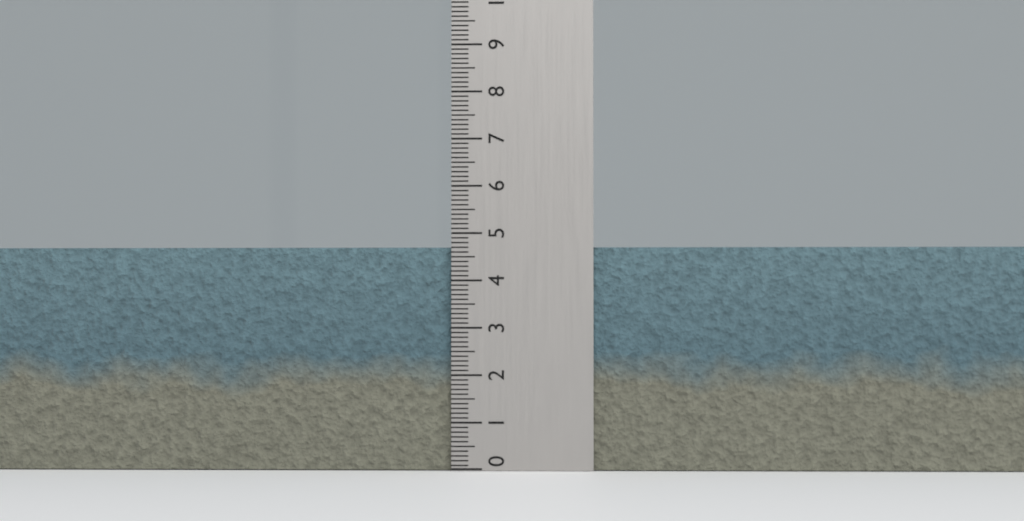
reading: 4.7 (no unit)
